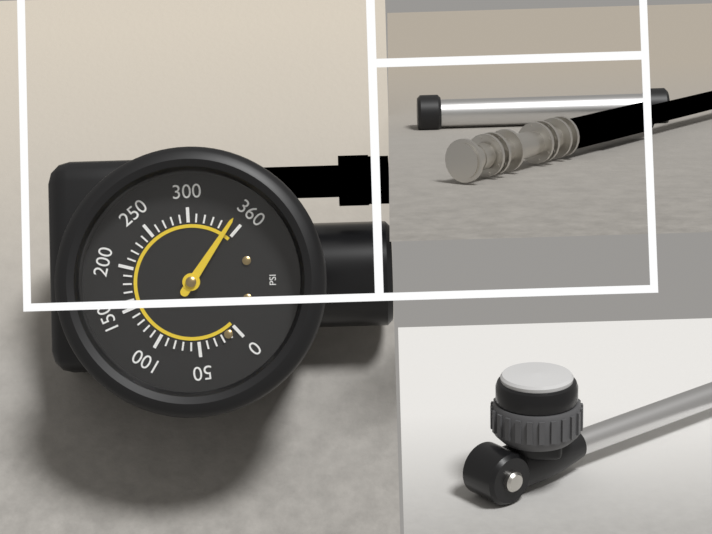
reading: 350 psi
